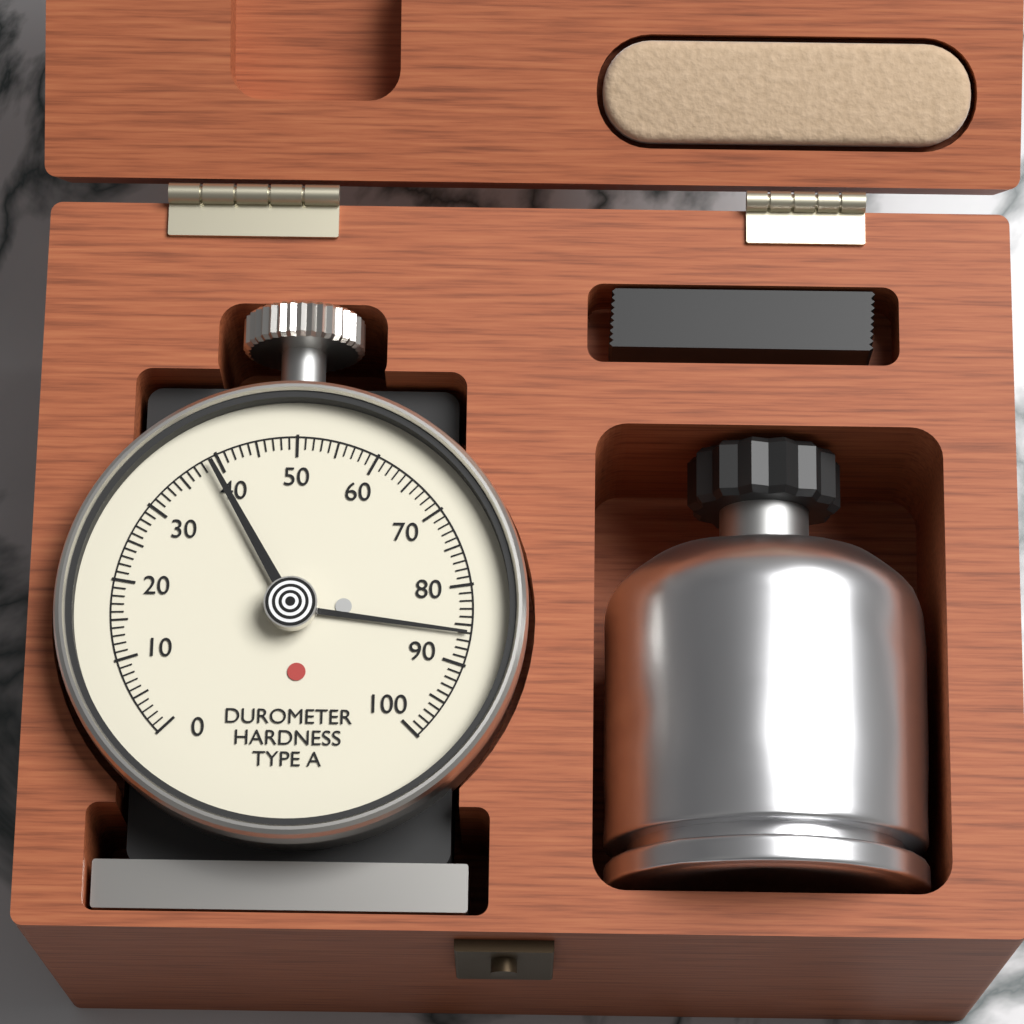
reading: 86 Shore A
